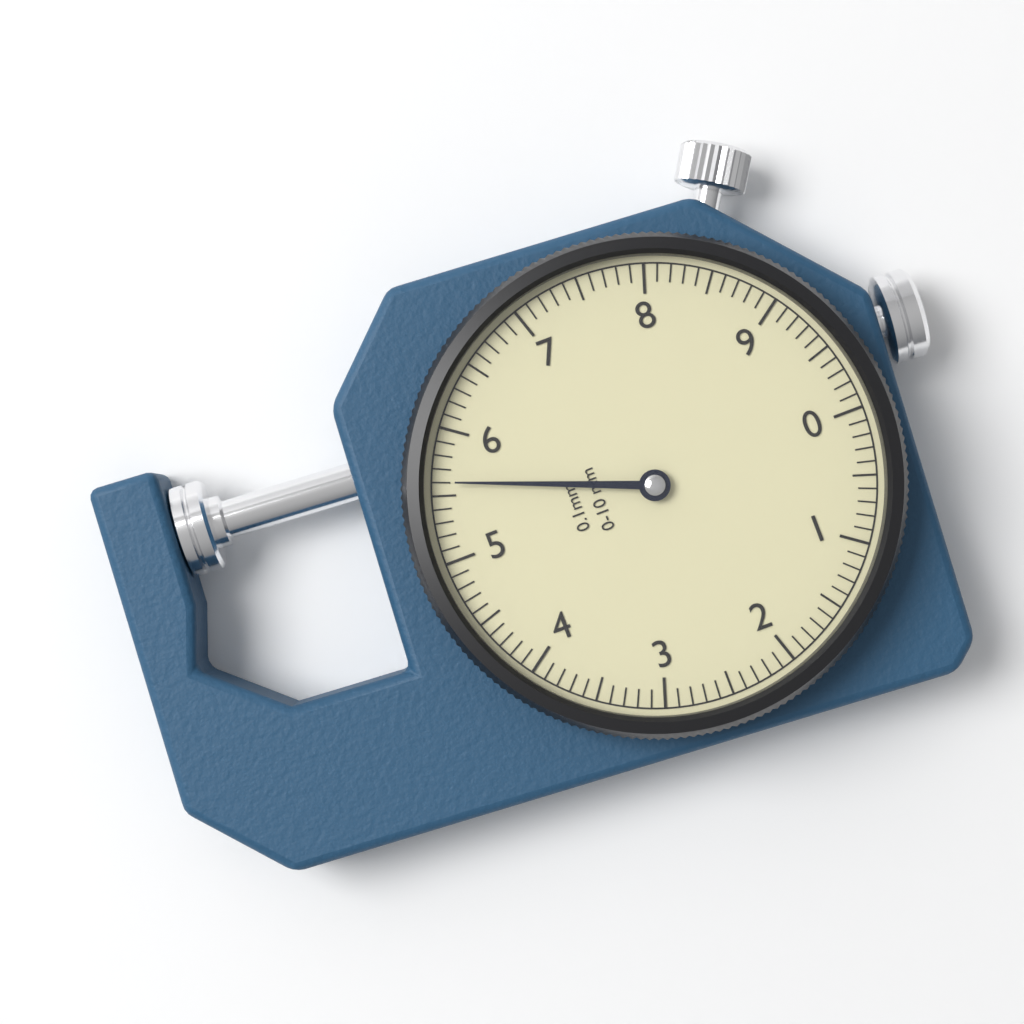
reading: 5.6 mm
